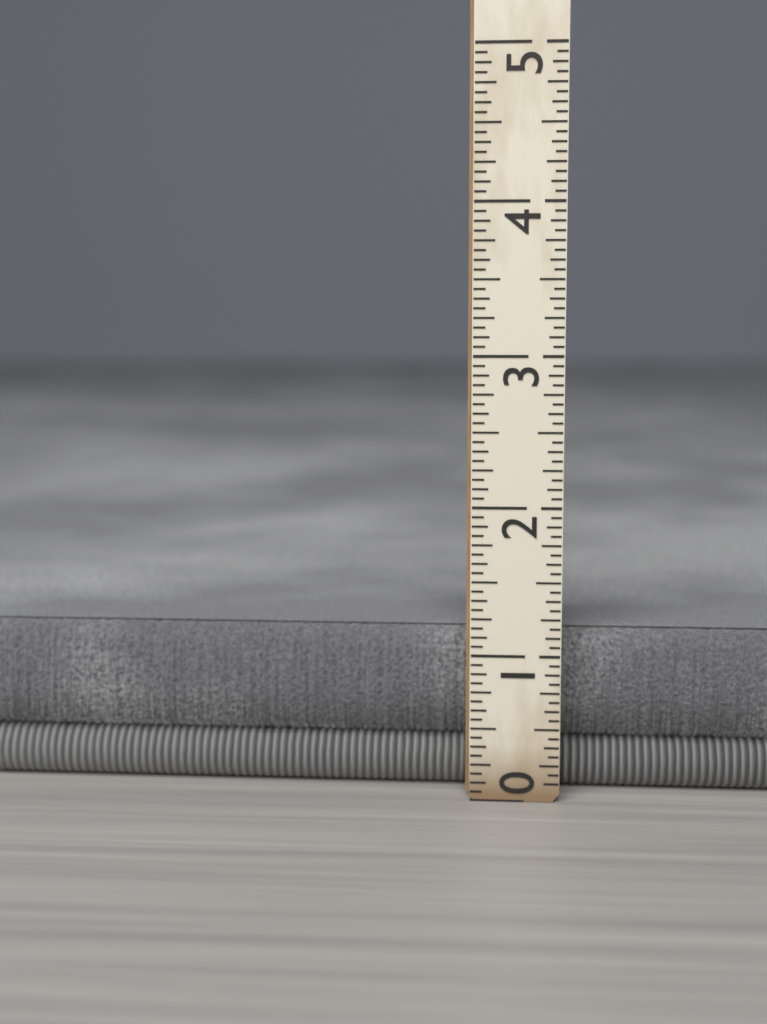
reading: 1.1250 (no unit)
